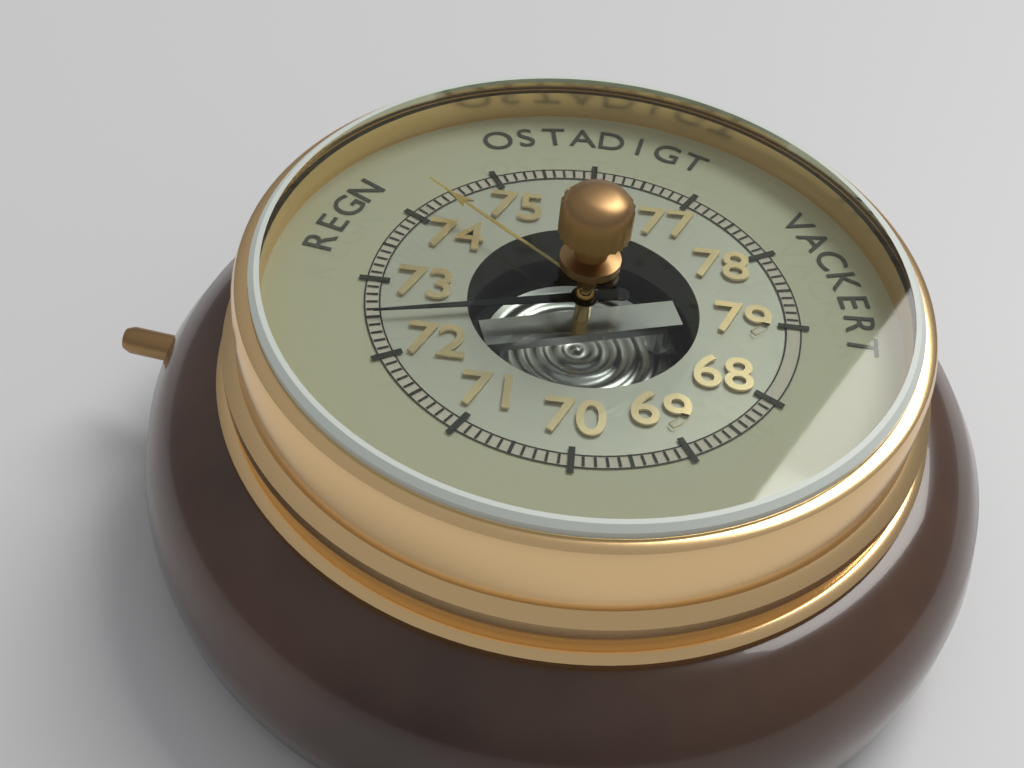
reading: 72.5 (no unit)
